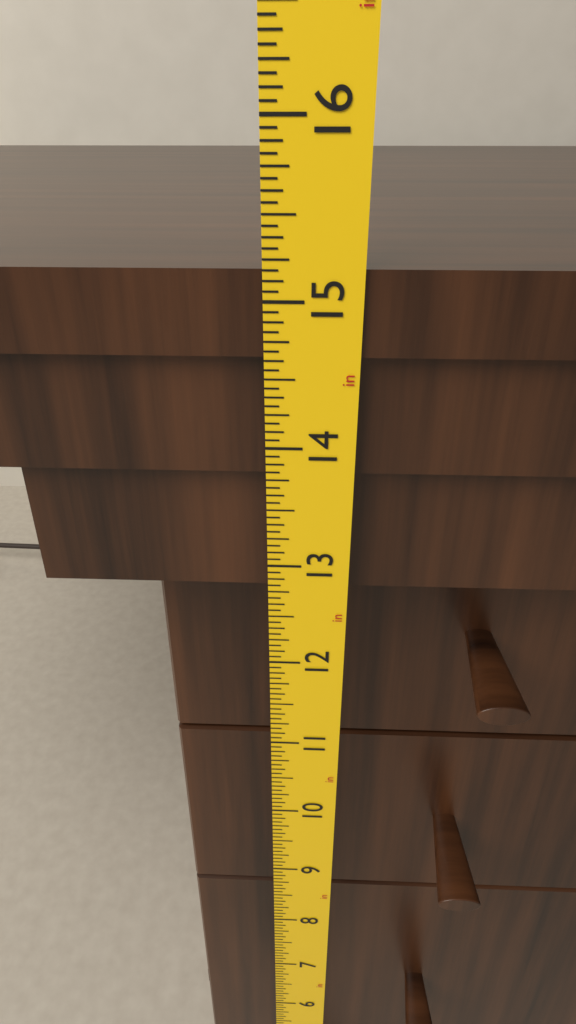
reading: 15.1875 in
